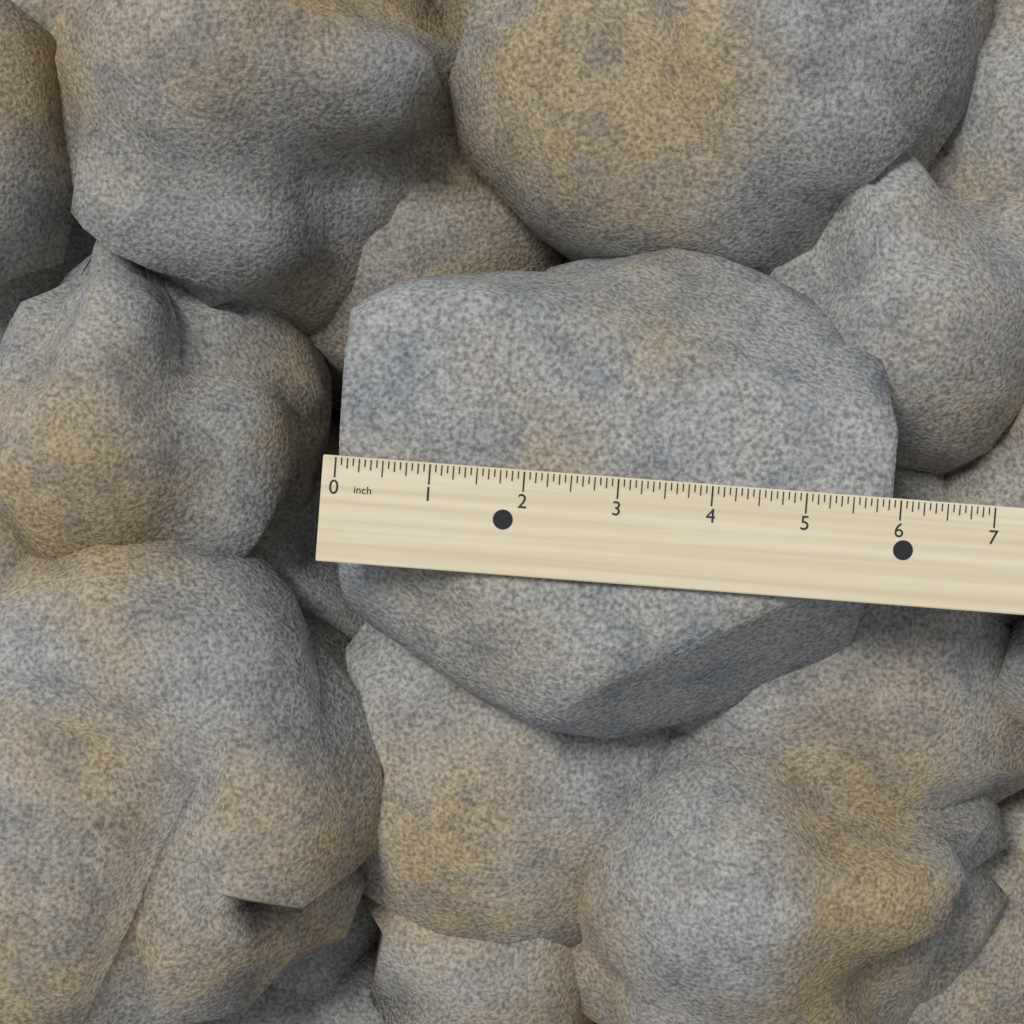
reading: 5.9375 inch
